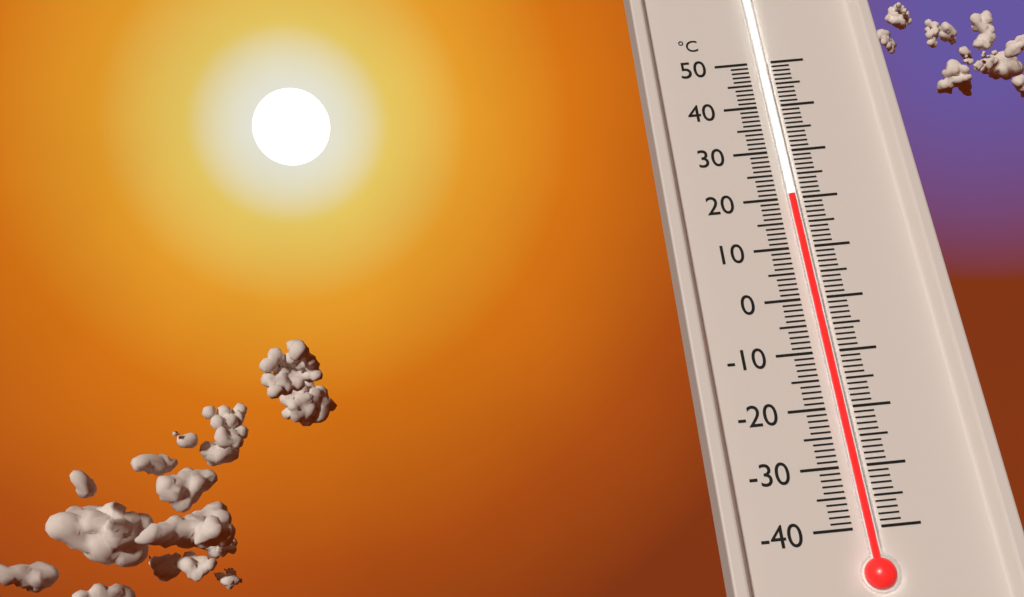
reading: 20 °C
